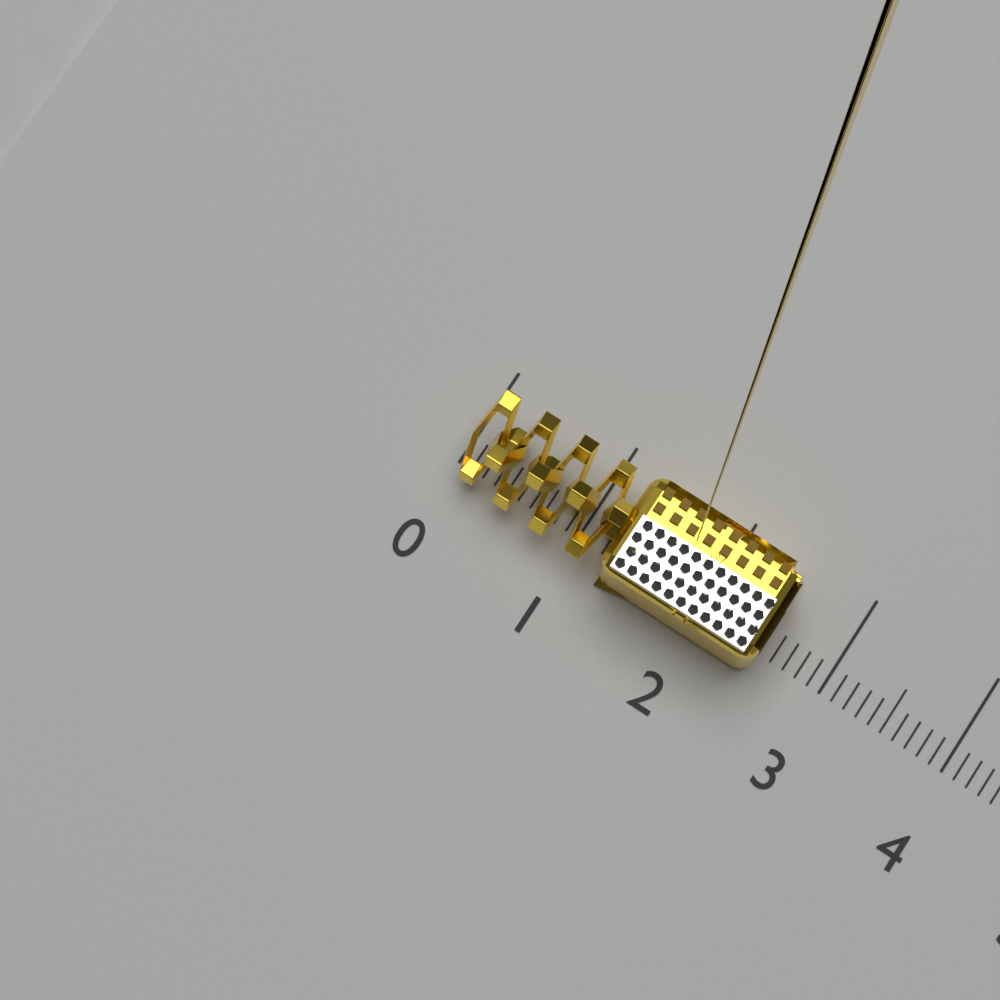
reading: 2.5 (no unit)
